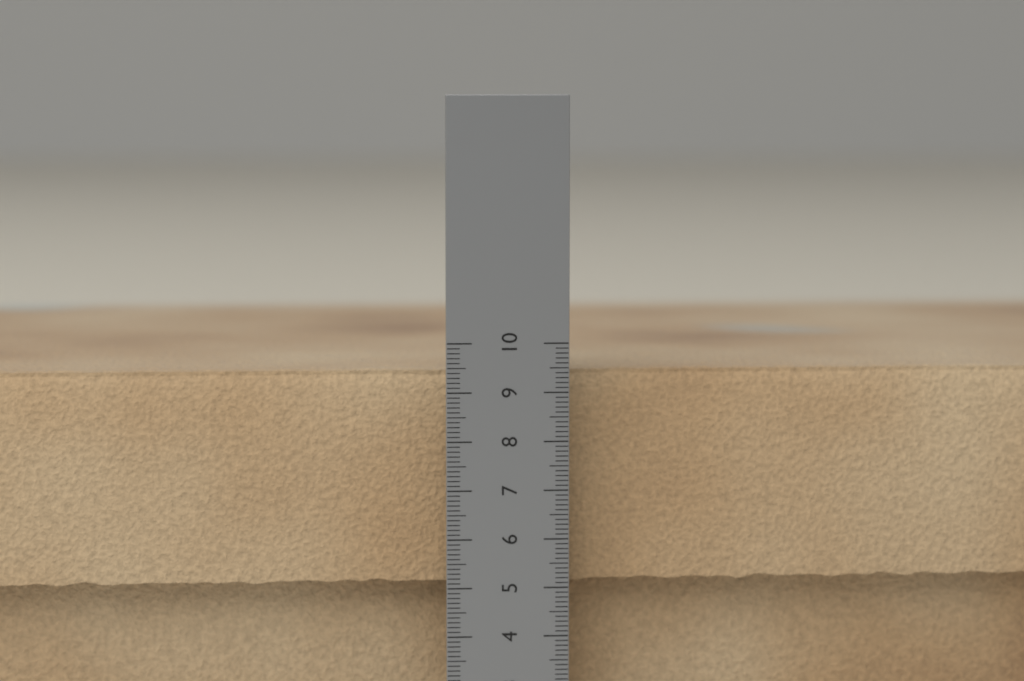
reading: 9.4 cm
